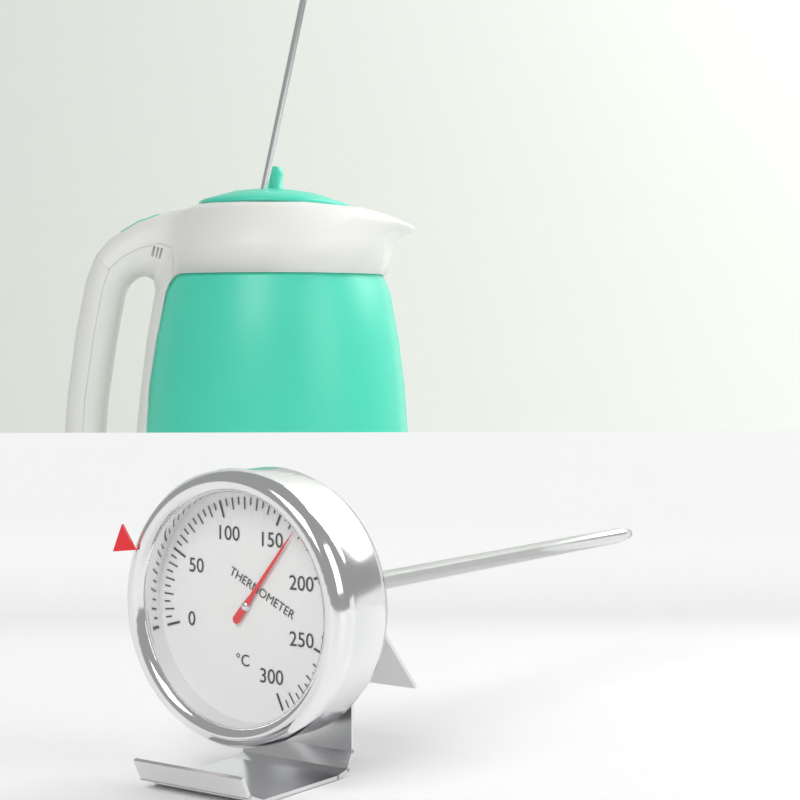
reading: 165 °C
